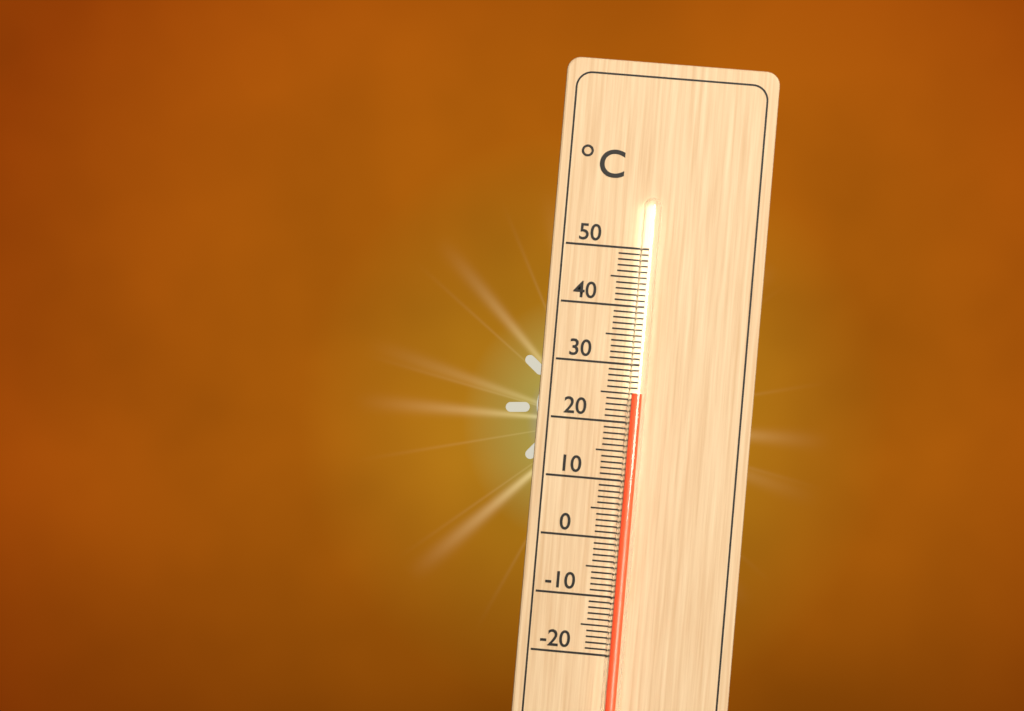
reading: 25 °C
